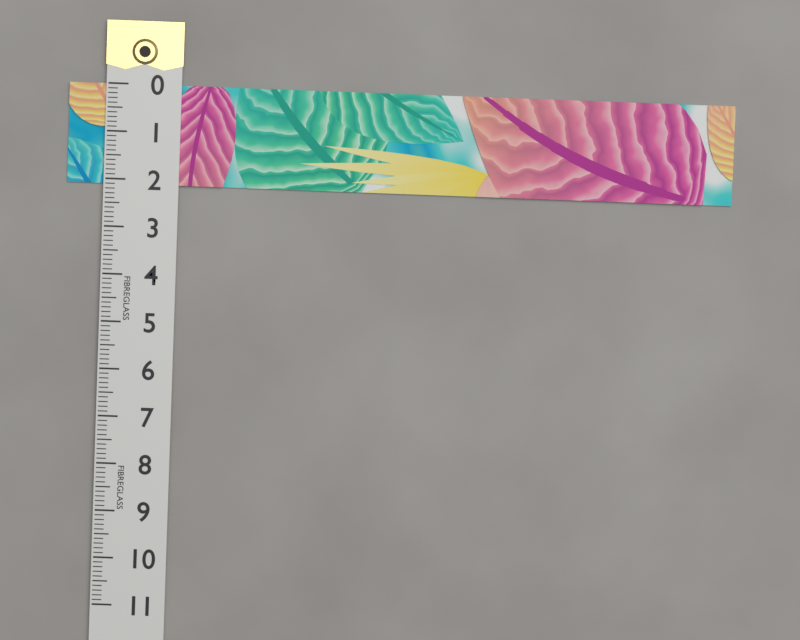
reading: 2.1 (no unit)
